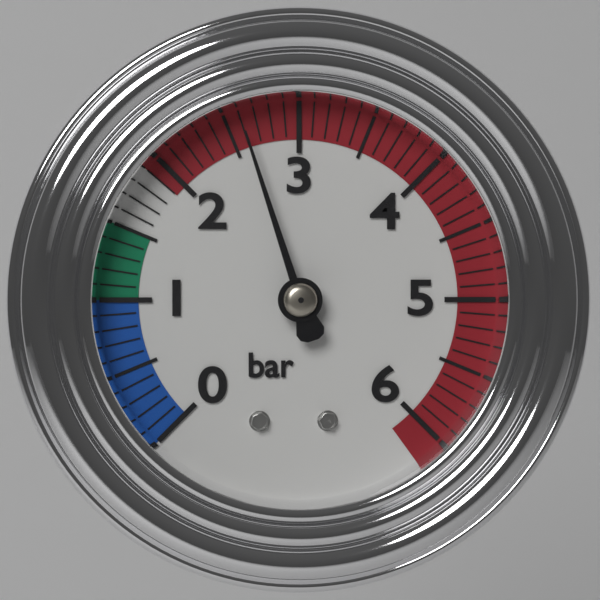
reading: 2.6 bar
